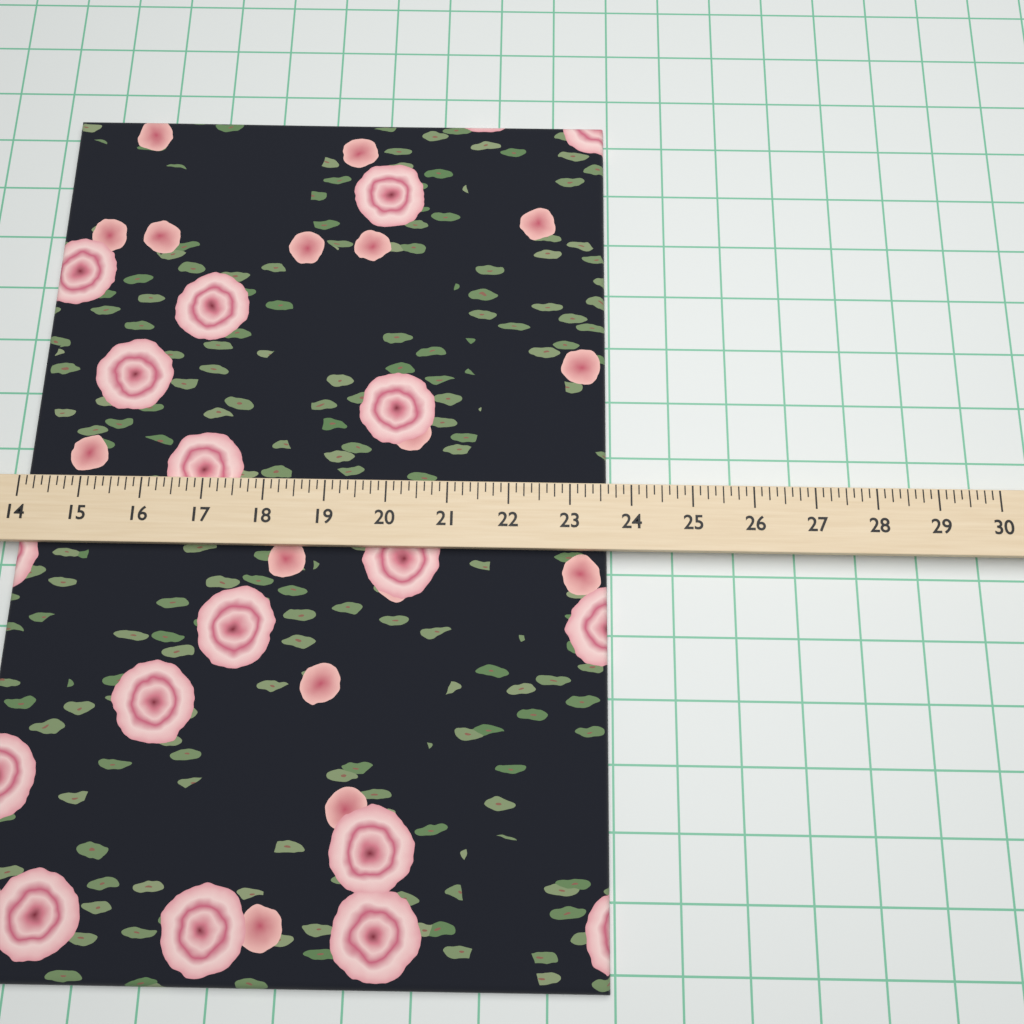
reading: 23.625 (no unit)
